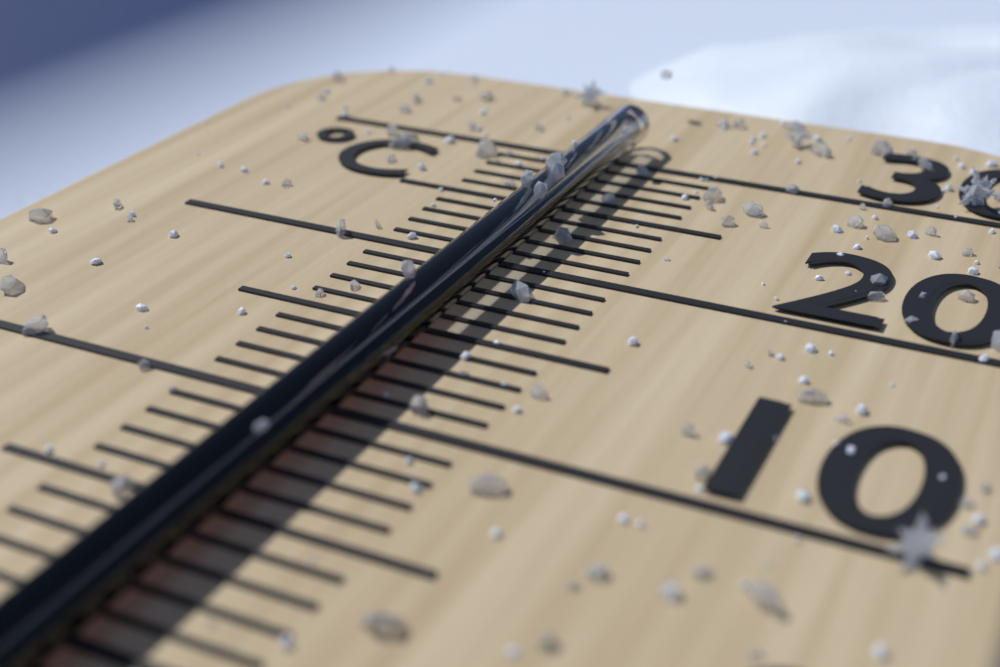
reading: 15 °C
